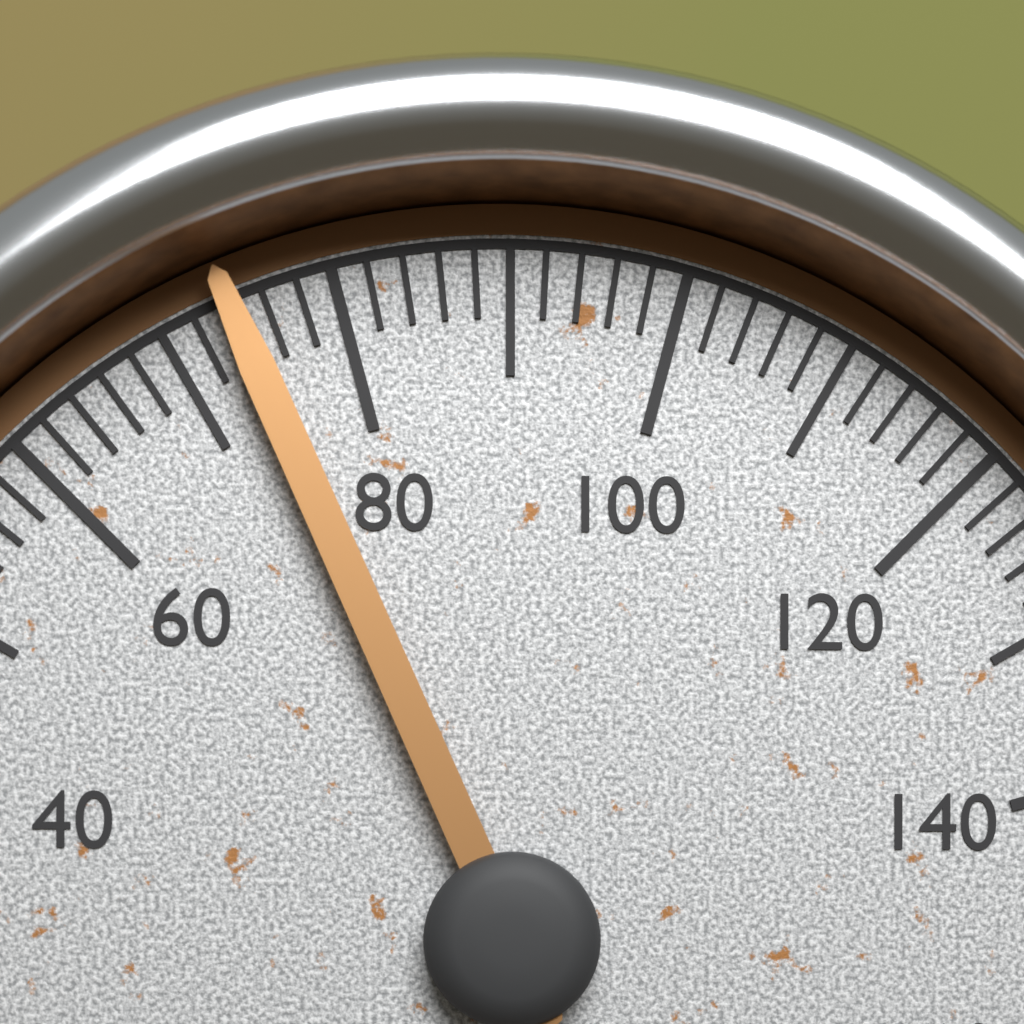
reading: 74 (no unit)
